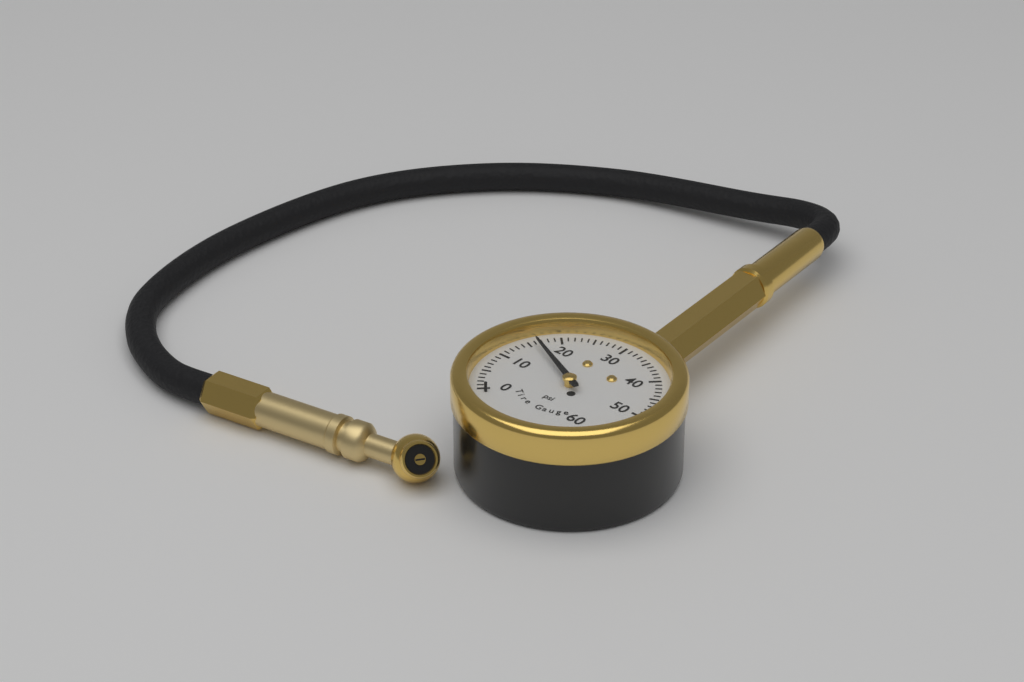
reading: 16 psi
